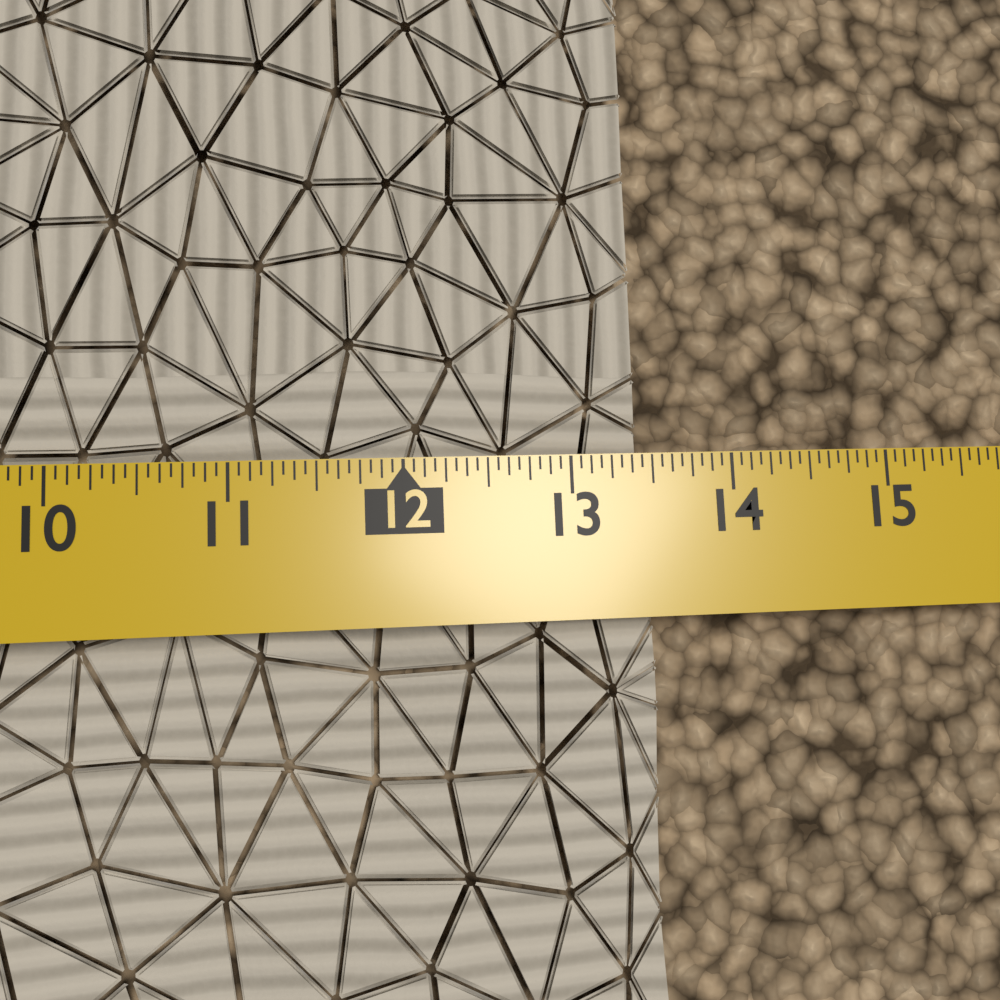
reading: 13.5000 in
